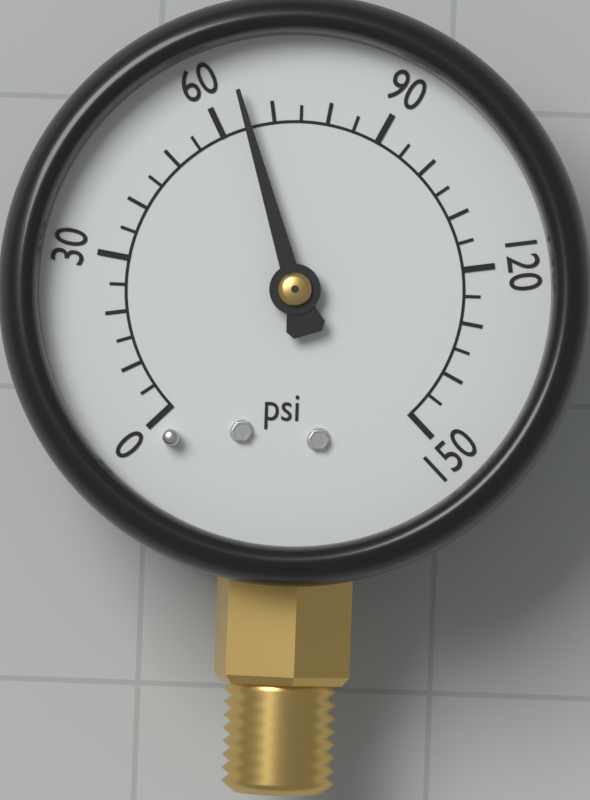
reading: 65 psi
